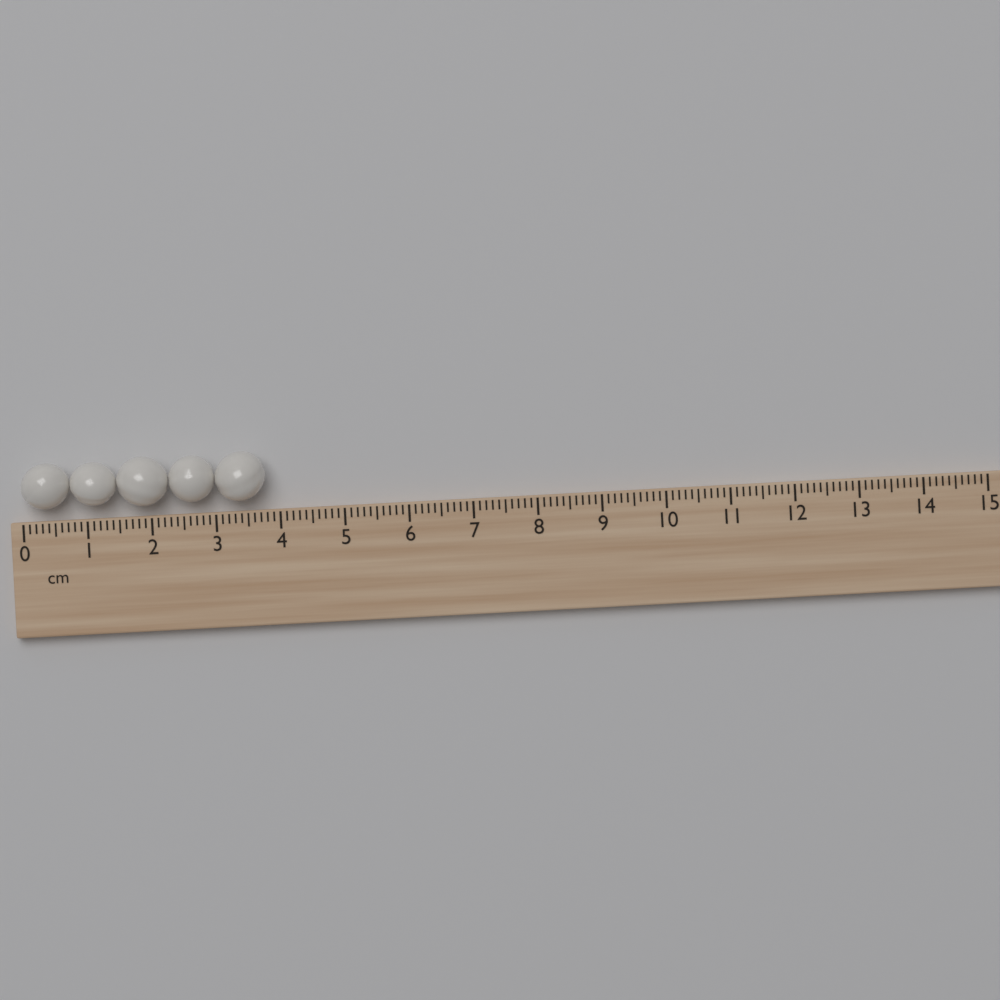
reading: 3.8 cm
